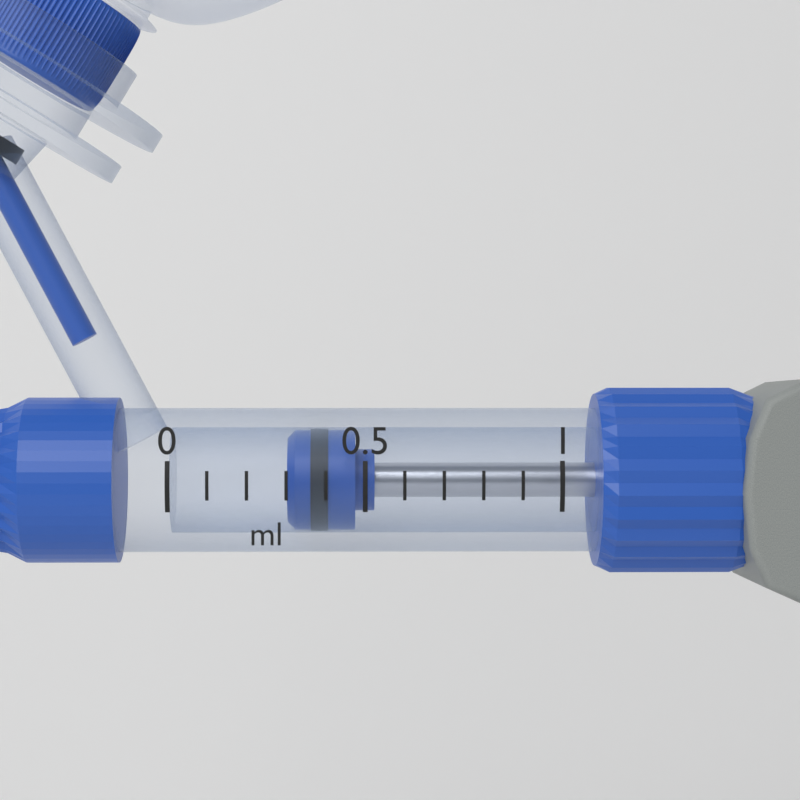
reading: 0.3 ml
